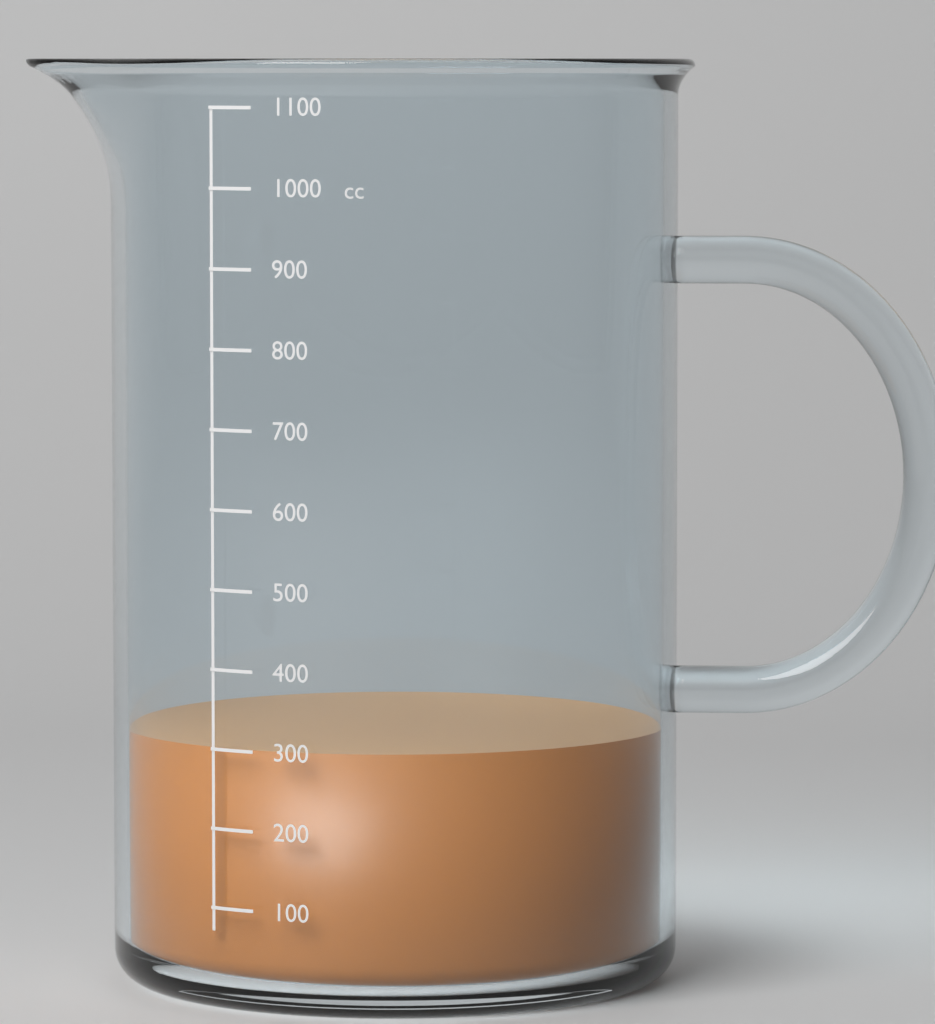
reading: 300 cc
